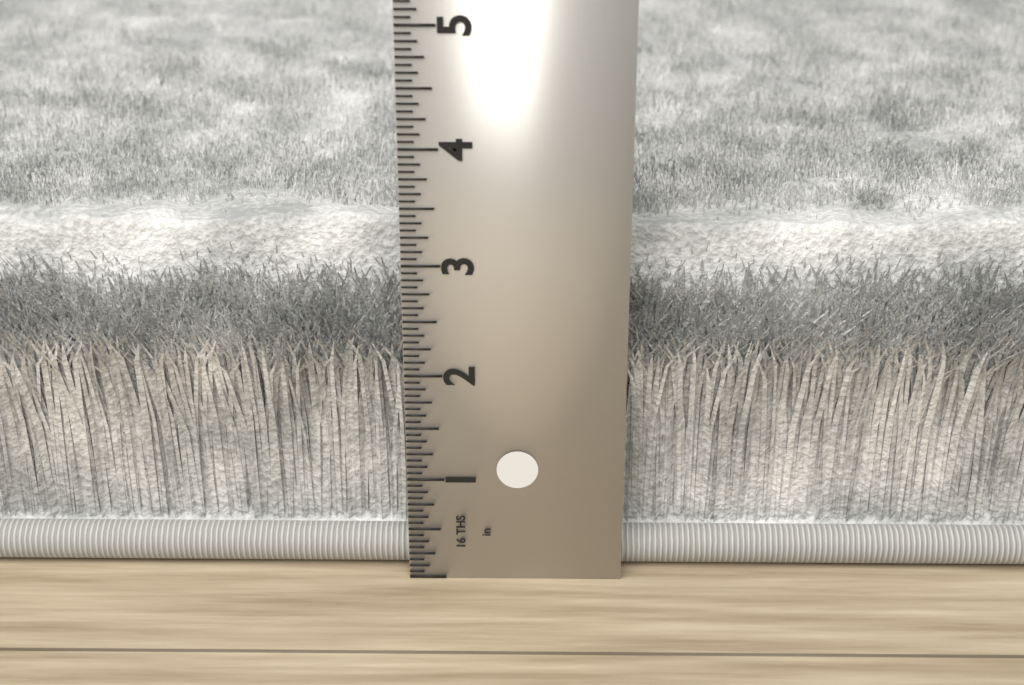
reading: 3.1875 in
